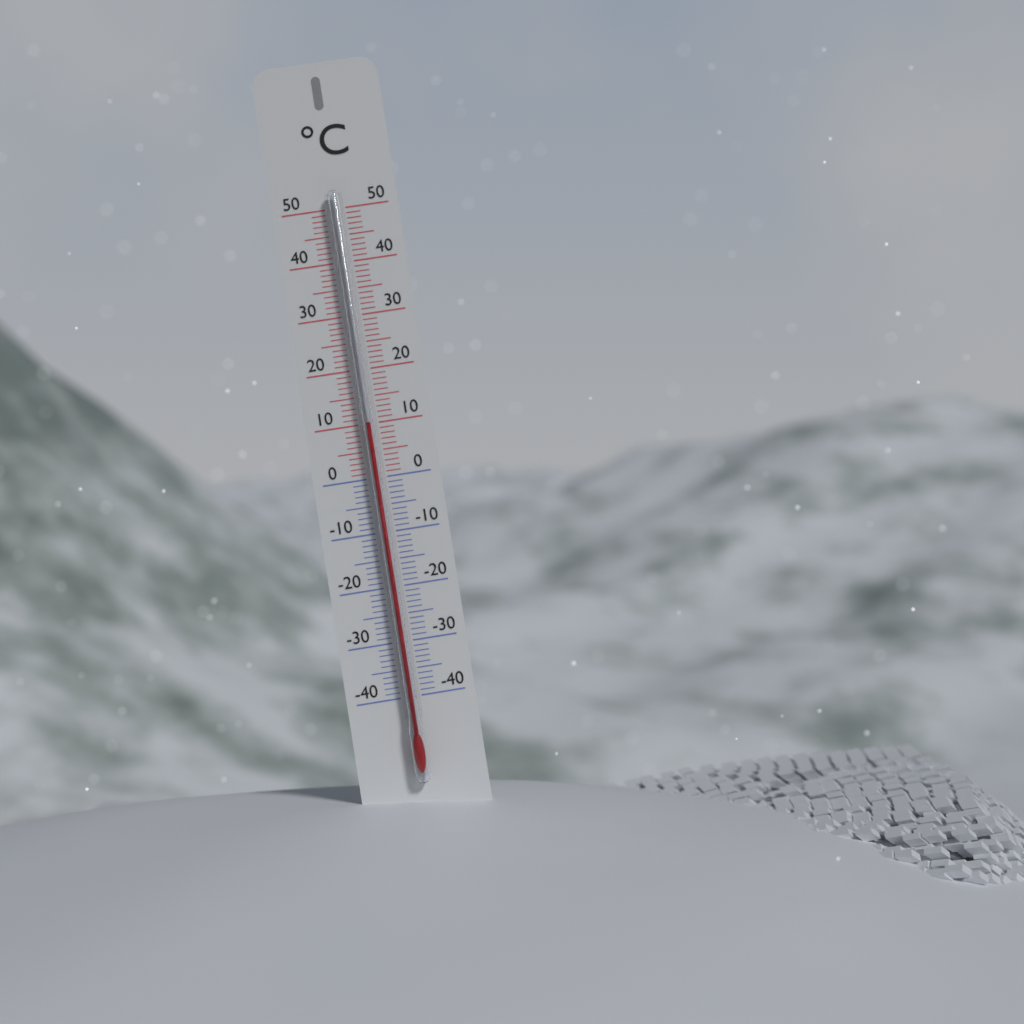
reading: 10 °C
